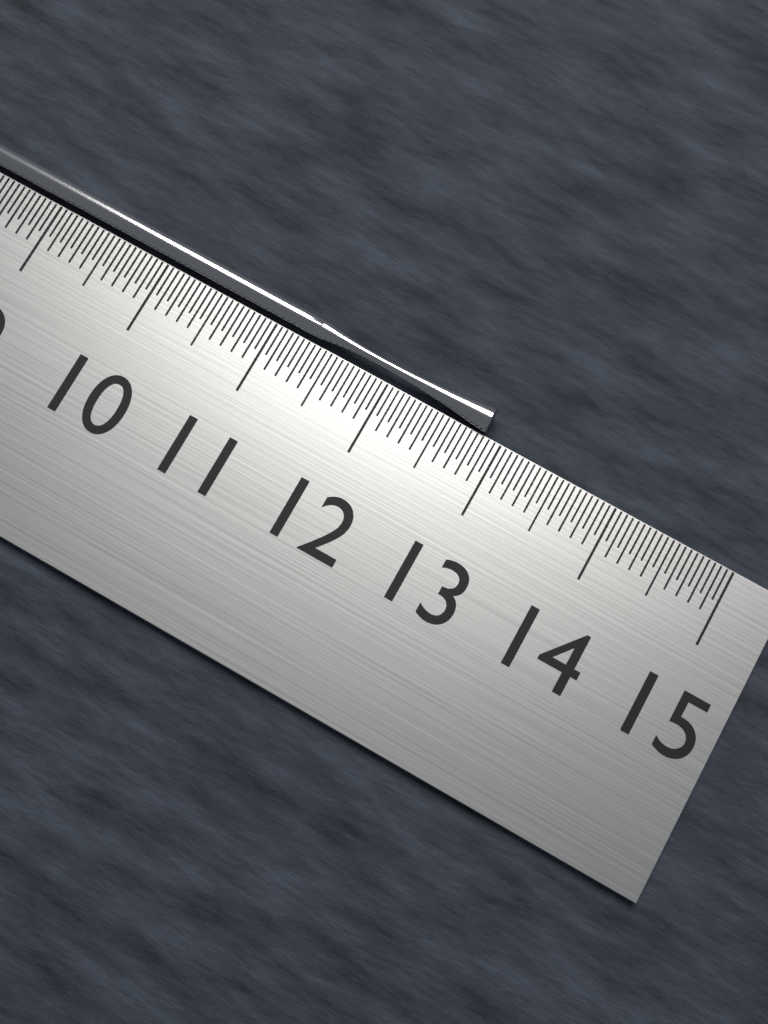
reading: 12.85 cm
